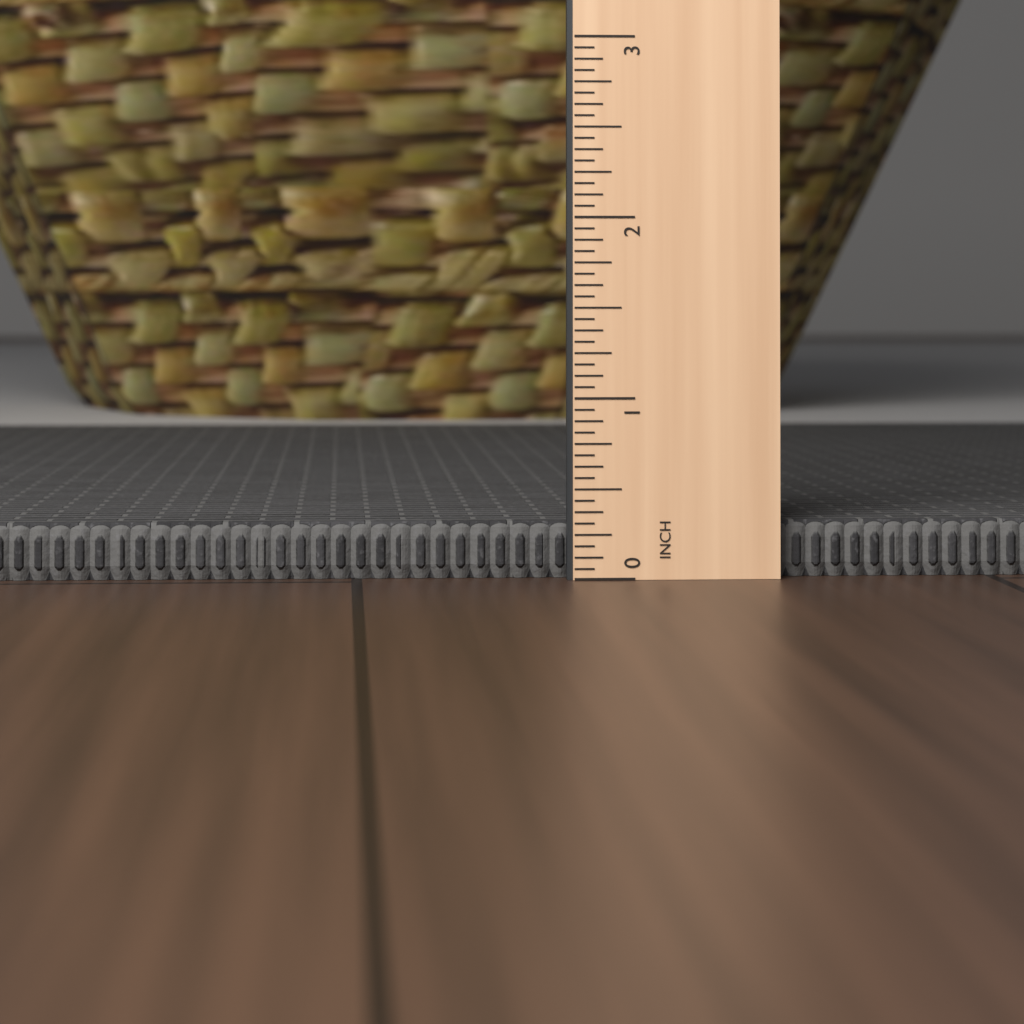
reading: 0.3125 in
